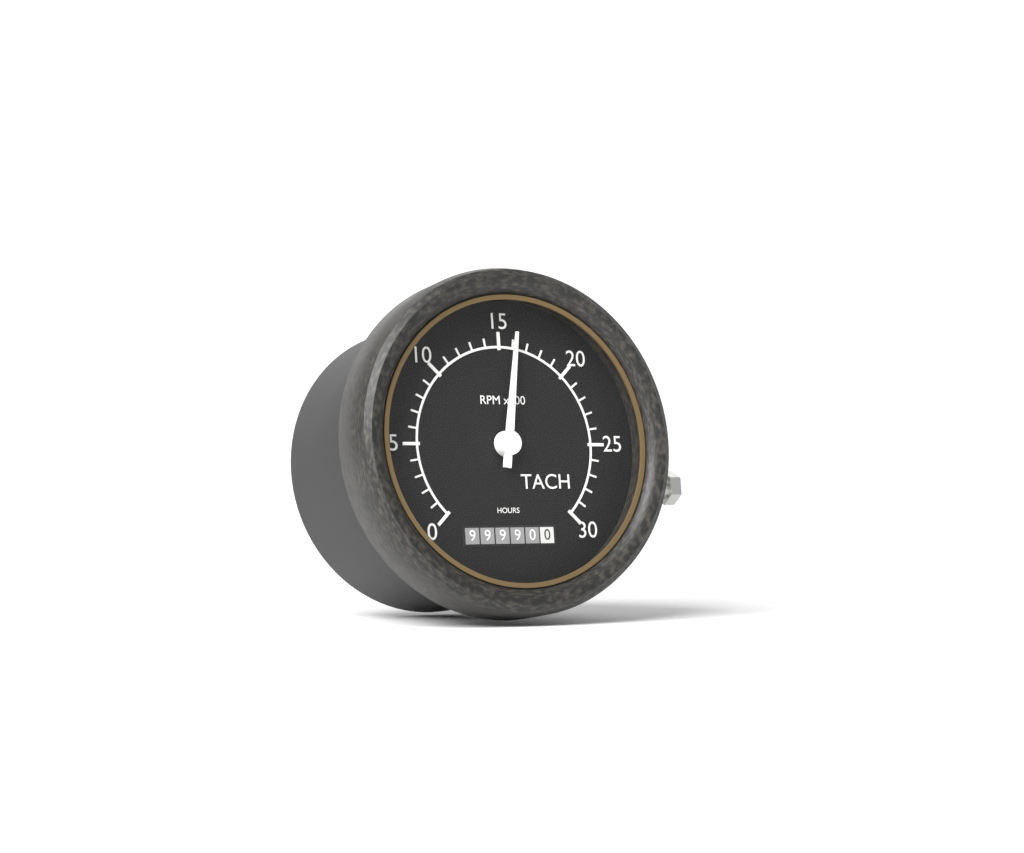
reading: 1600 RPM
